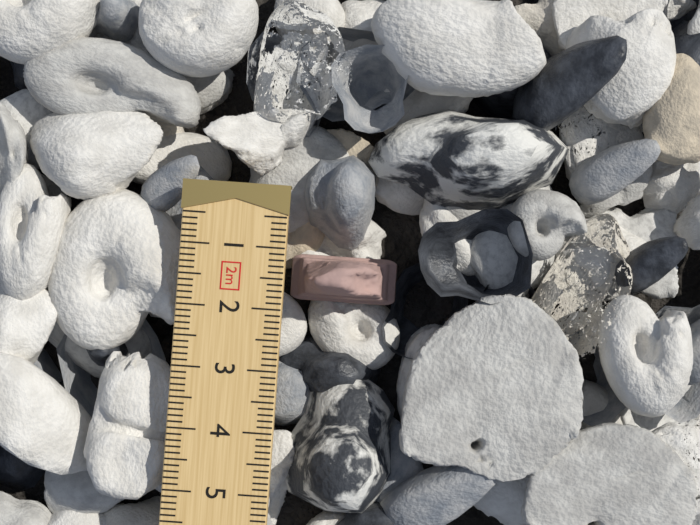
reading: 1.8 cm
